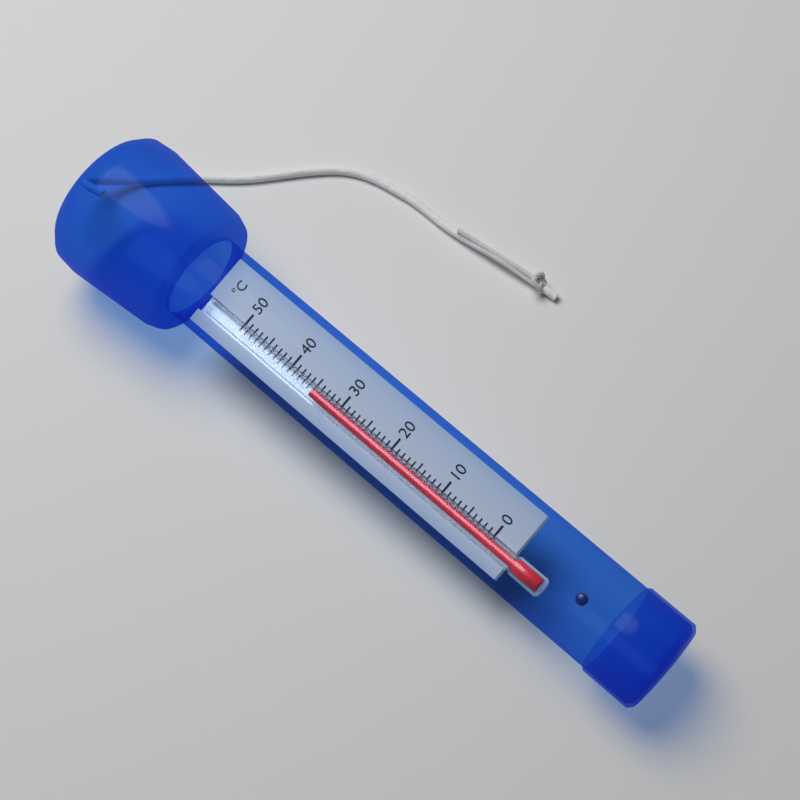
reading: 35 °C
